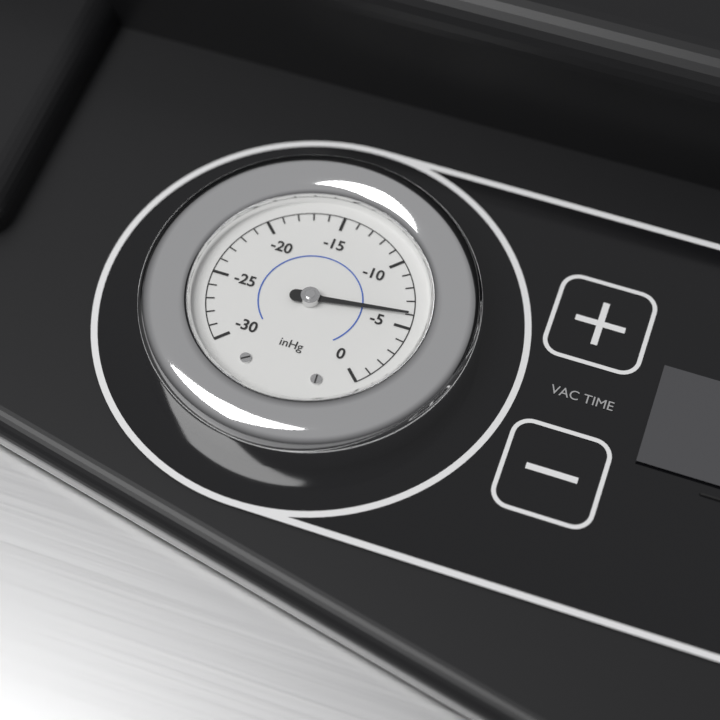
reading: -6 inHg
